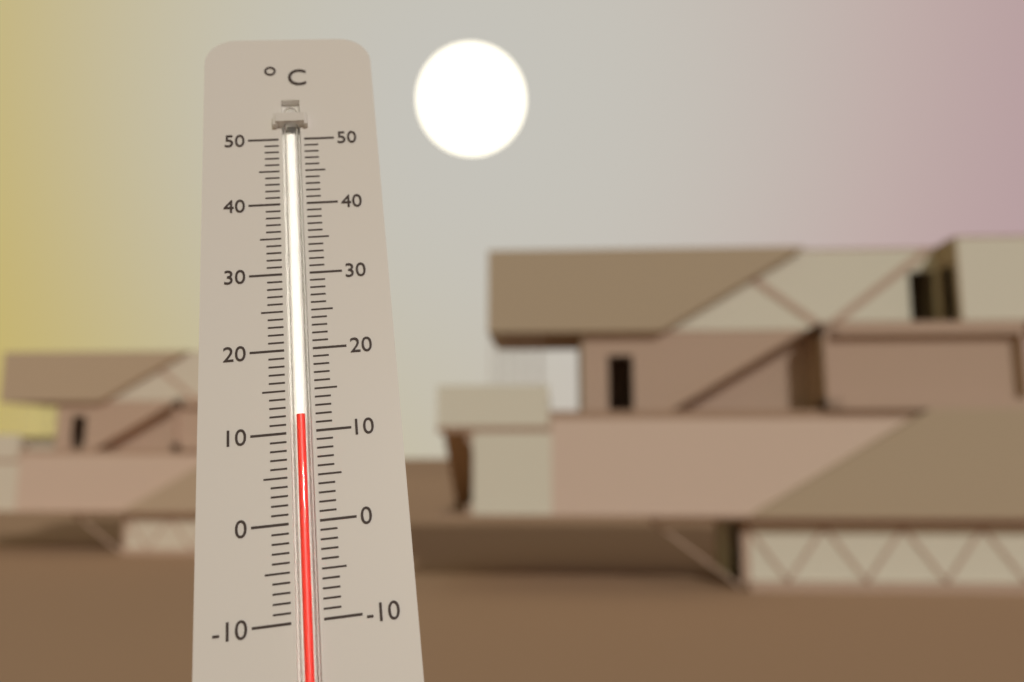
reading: 12 °C
